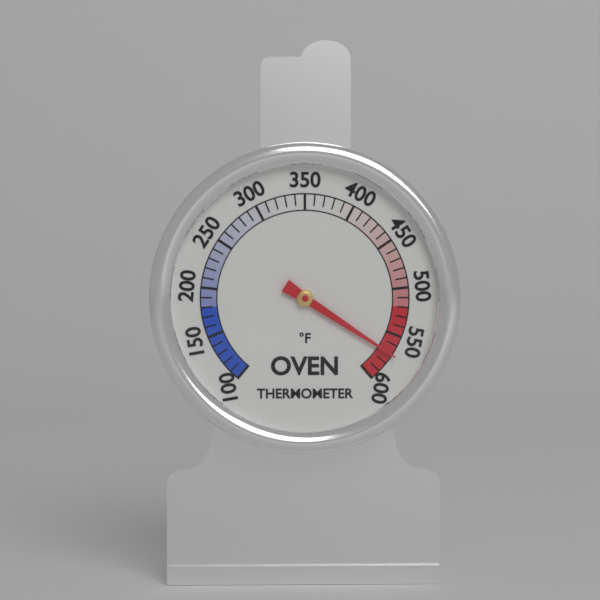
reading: 570 °F
